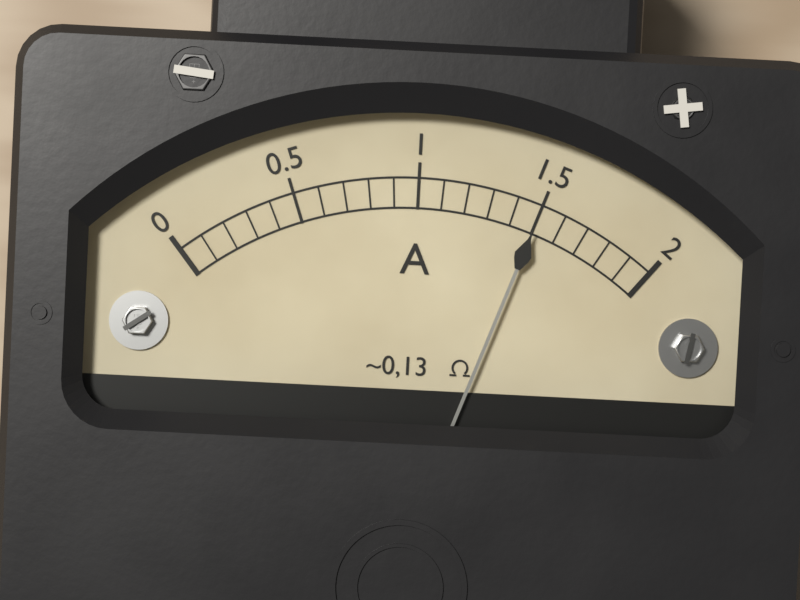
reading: 1.5 A
